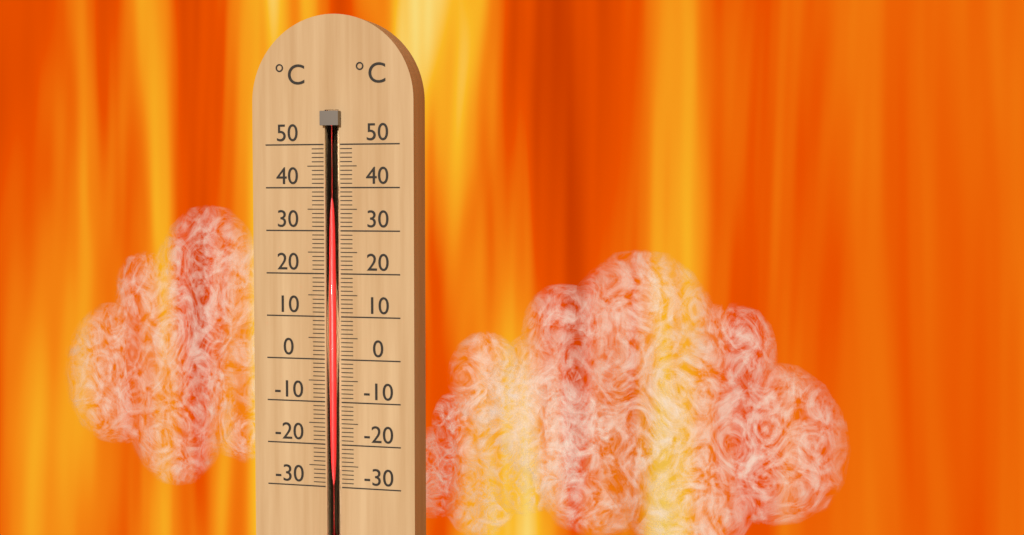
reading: 42 °C
